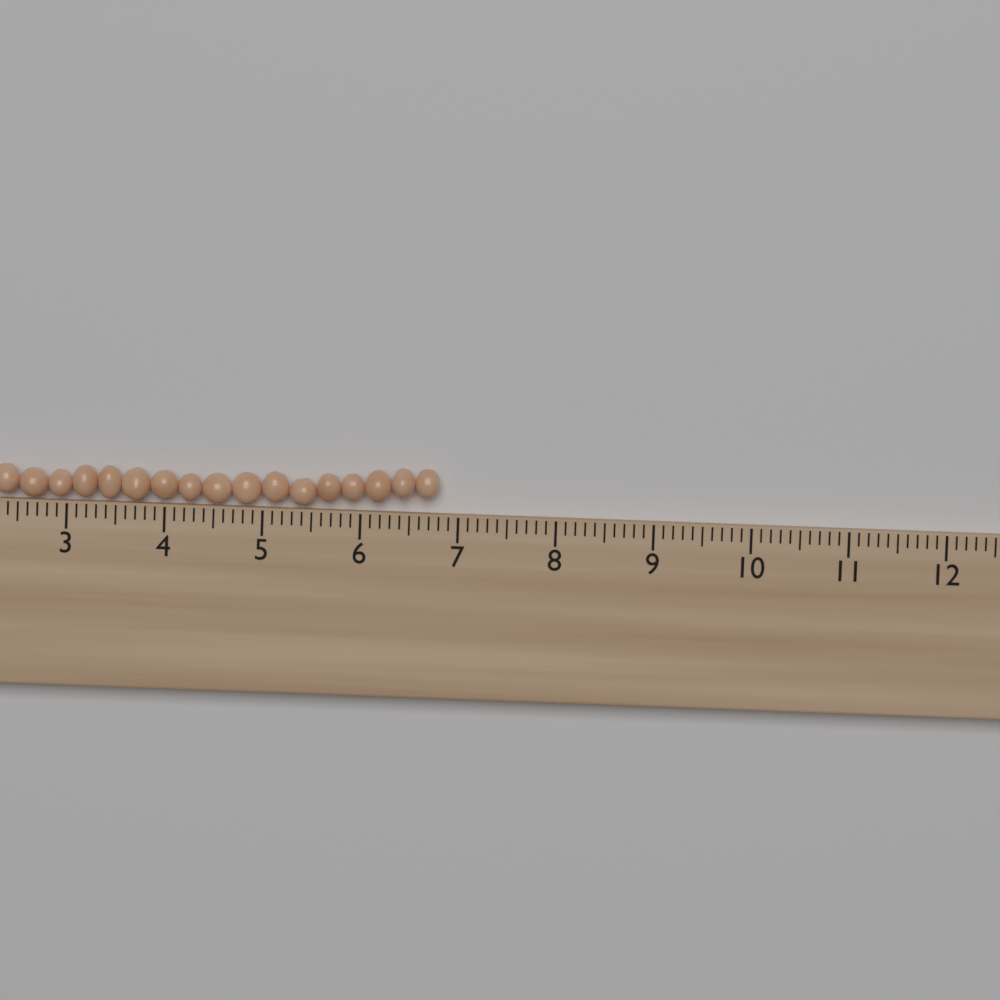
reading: 6.8 cm
